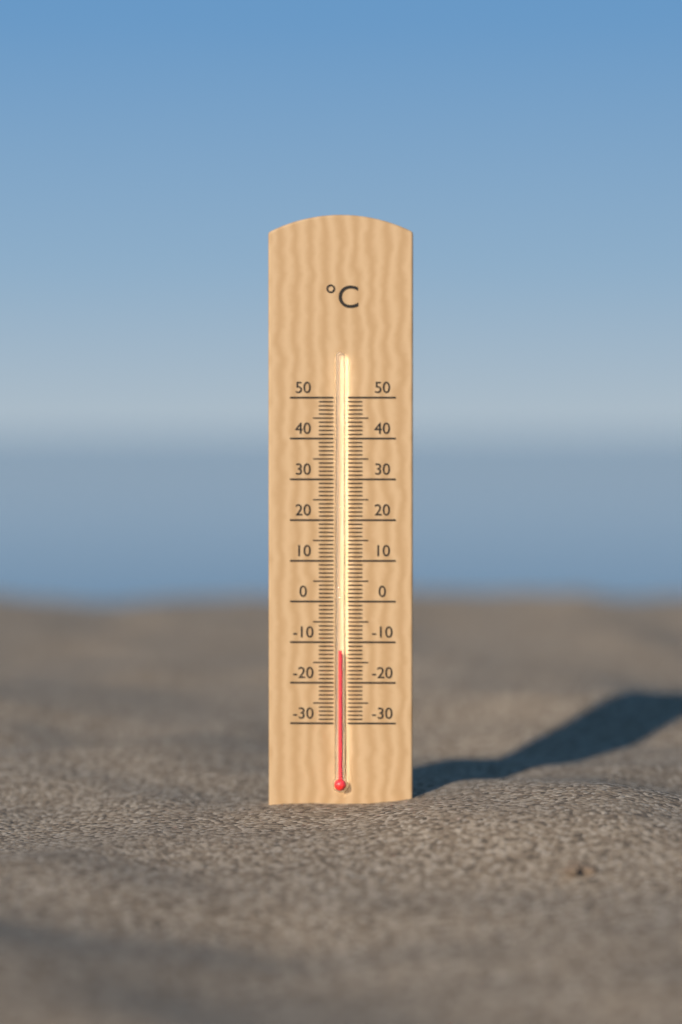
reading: -12 °C
